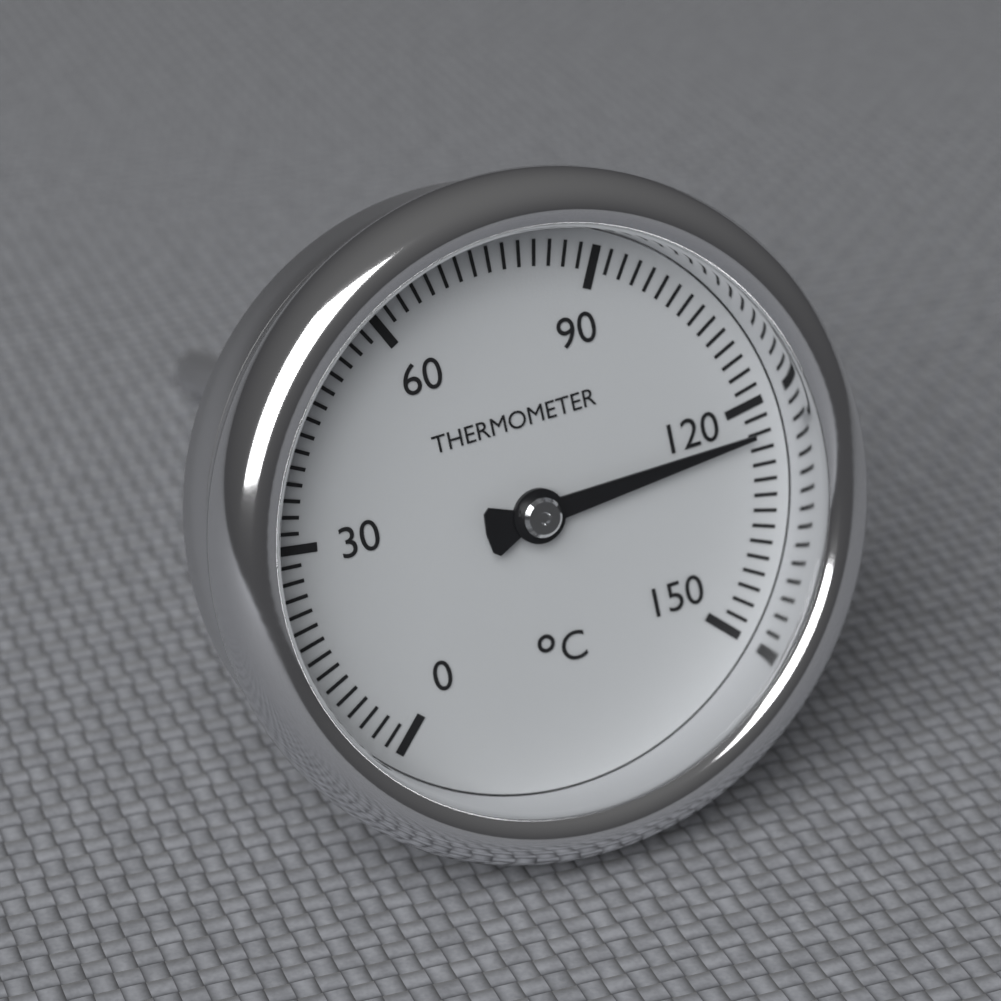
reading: 124 °C
